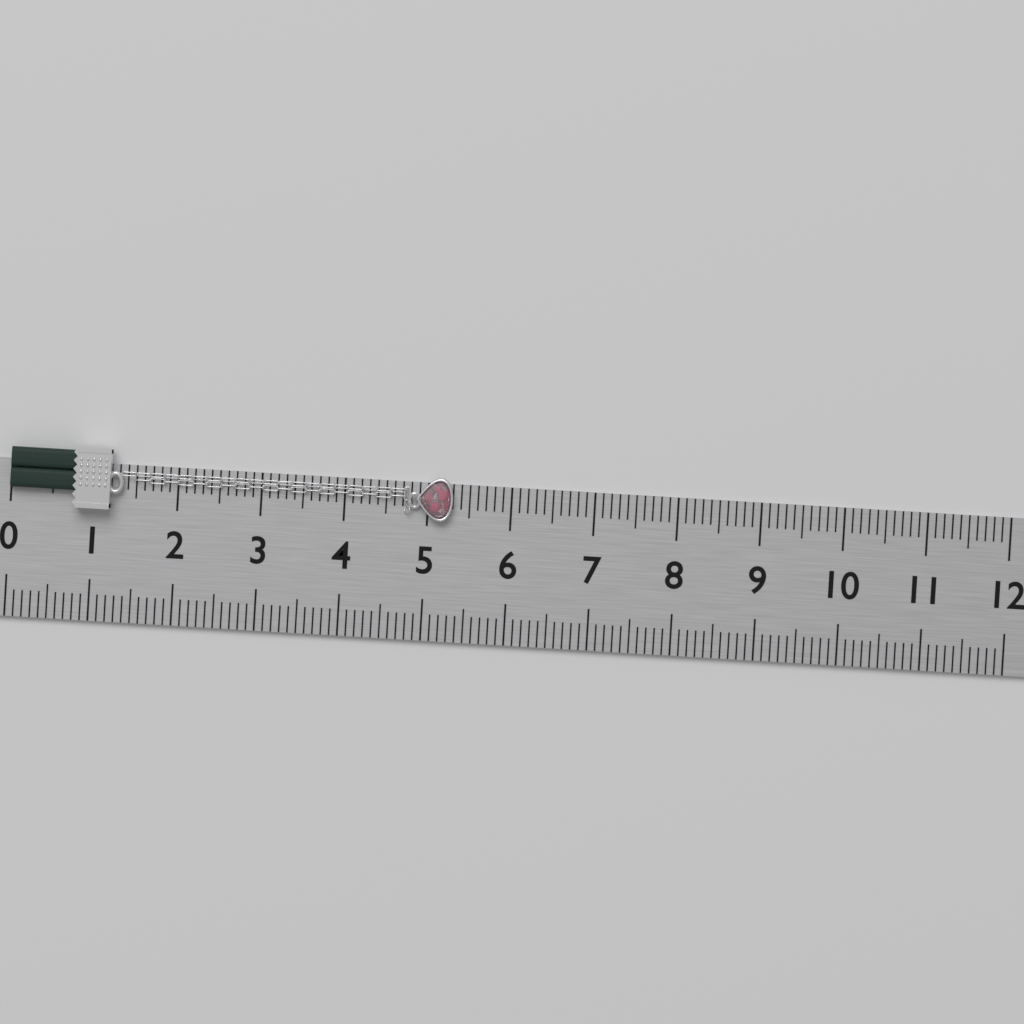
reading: 5.3 (no unit)
